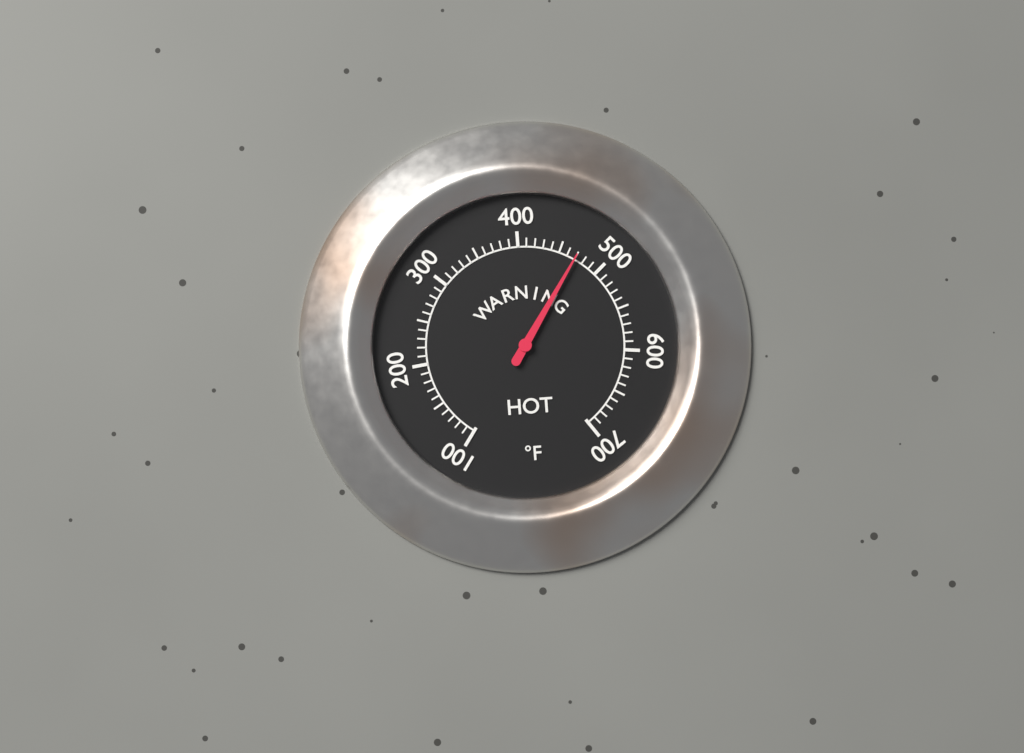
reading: 470 °F
